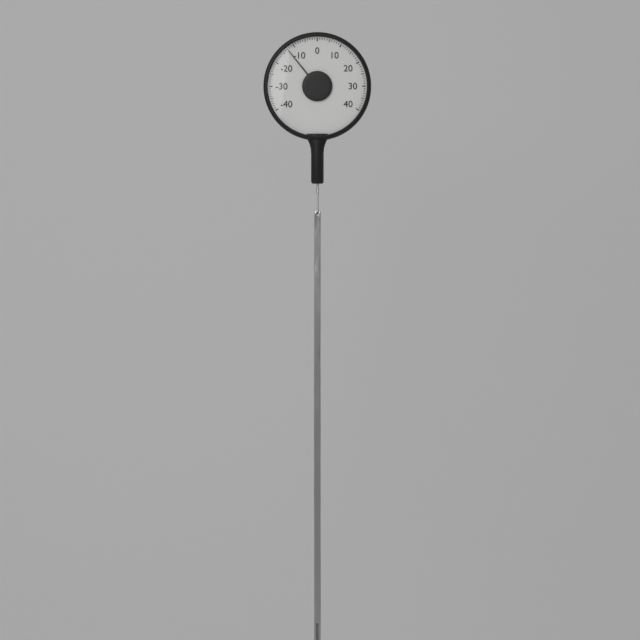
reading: -13 (no unit)
